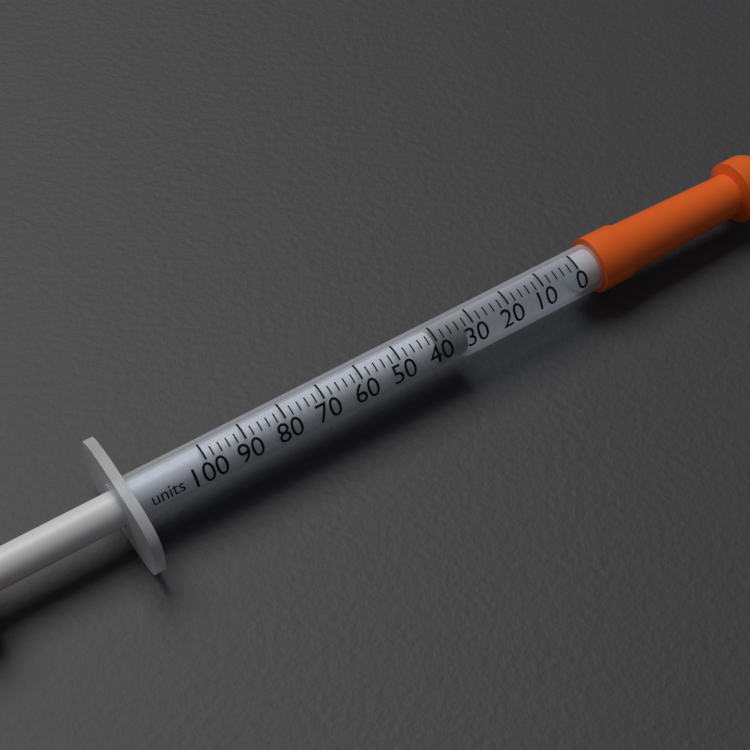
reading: 32 units
